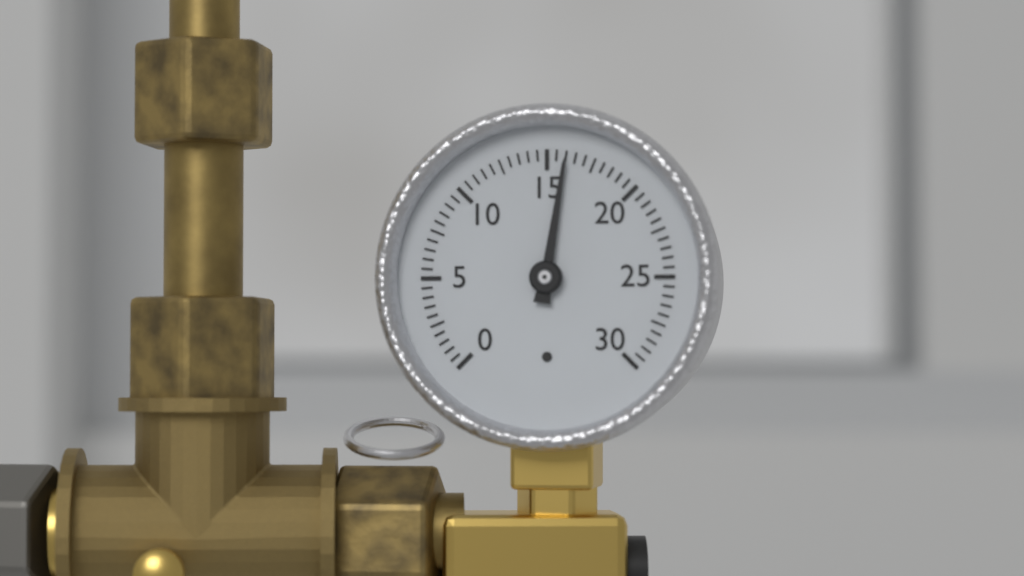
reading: 16.0 (no unit)
